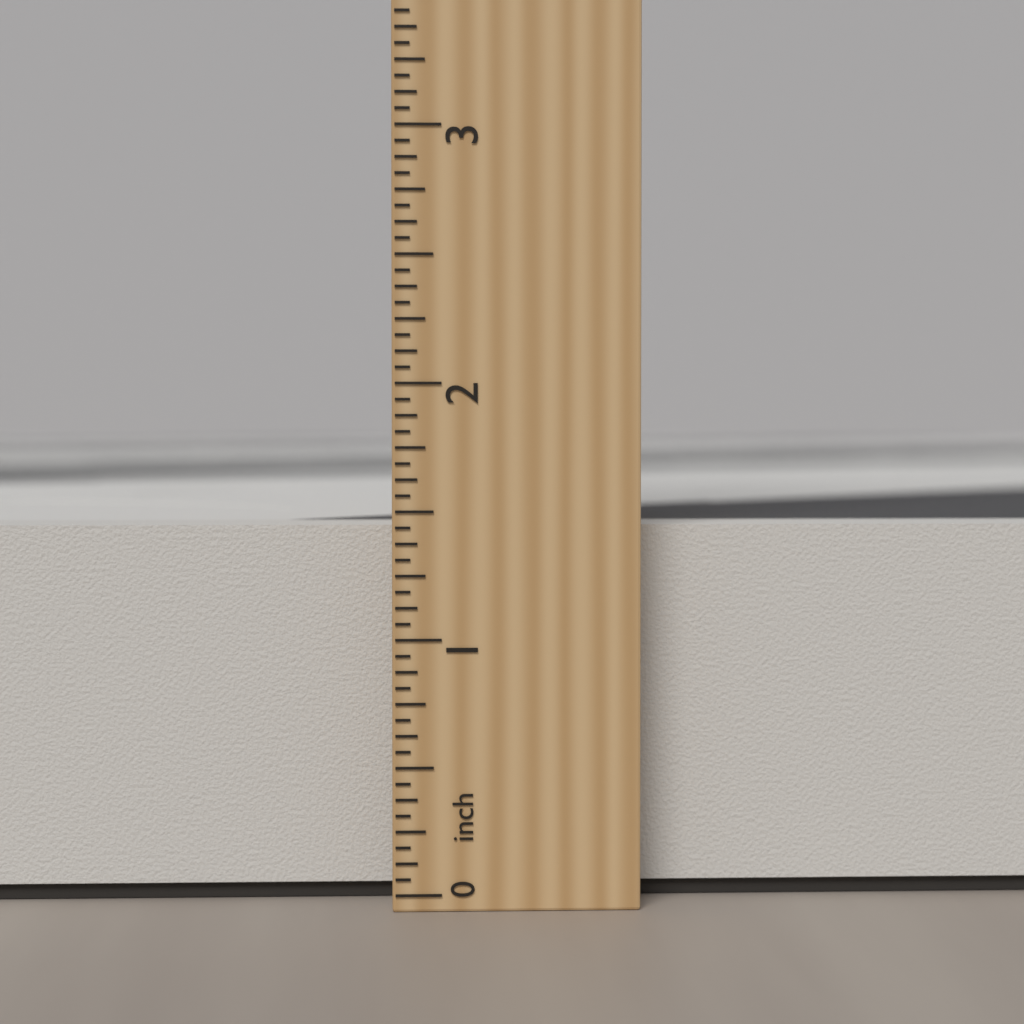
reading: 1.4375 inch
